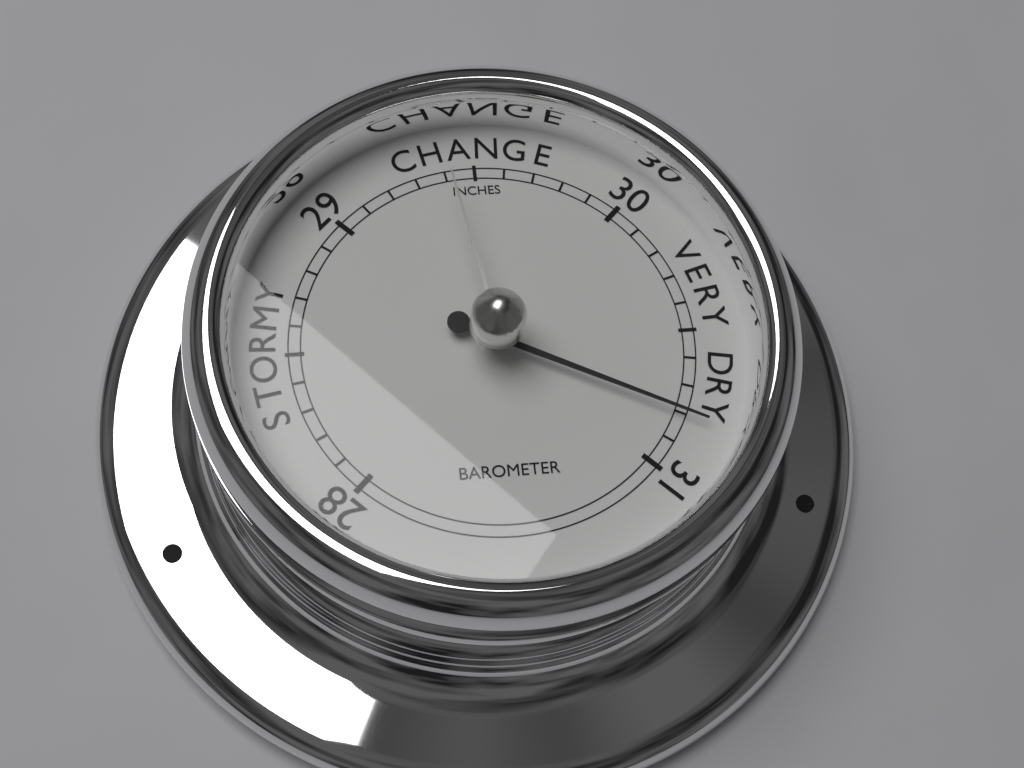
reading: 30.8 inHg
